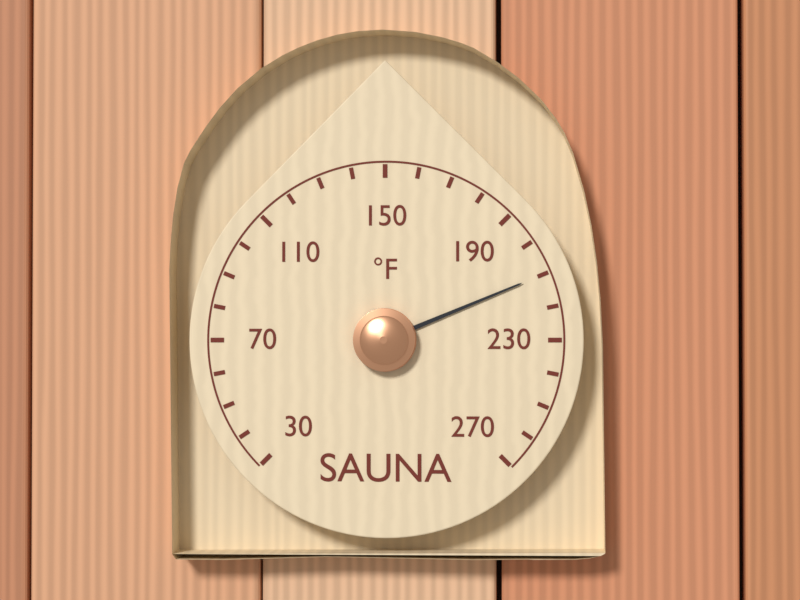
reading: 210 °F
